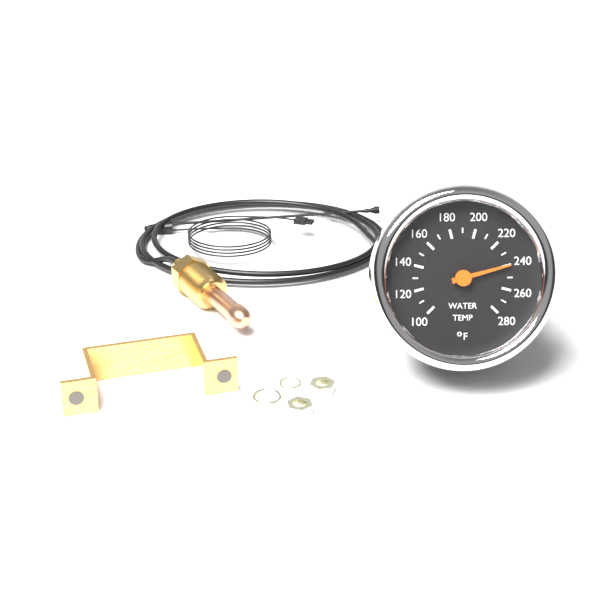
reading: 240 °F
